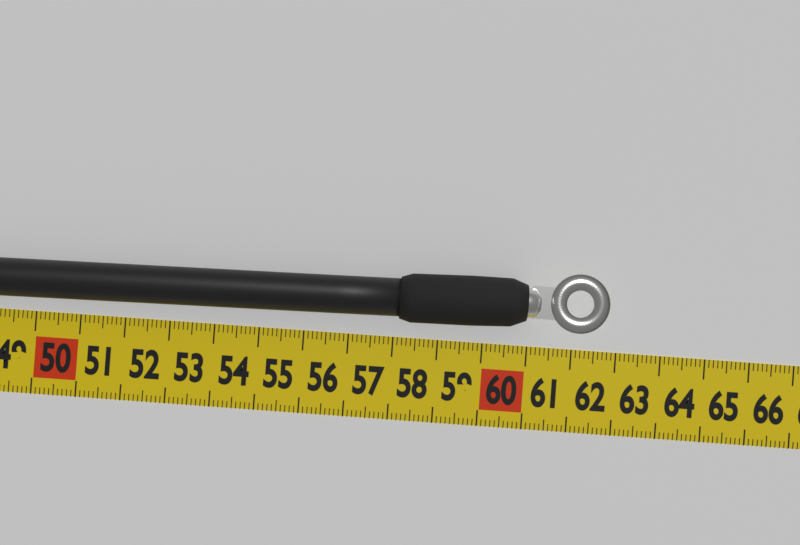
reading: 62.7 cm
